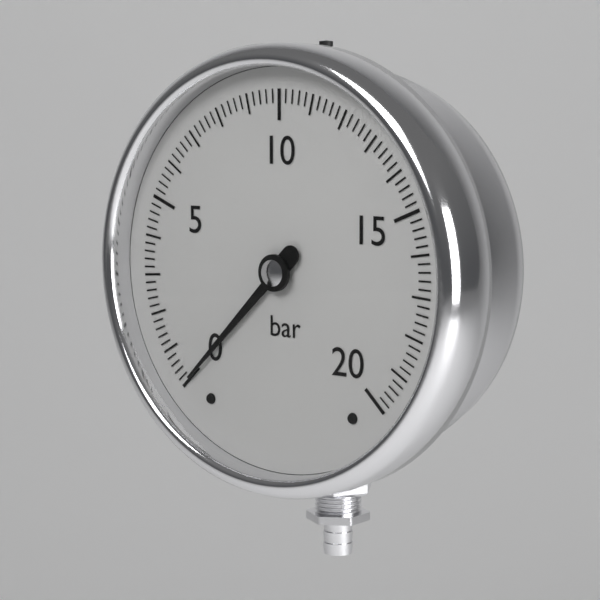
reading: 0.0 bar
